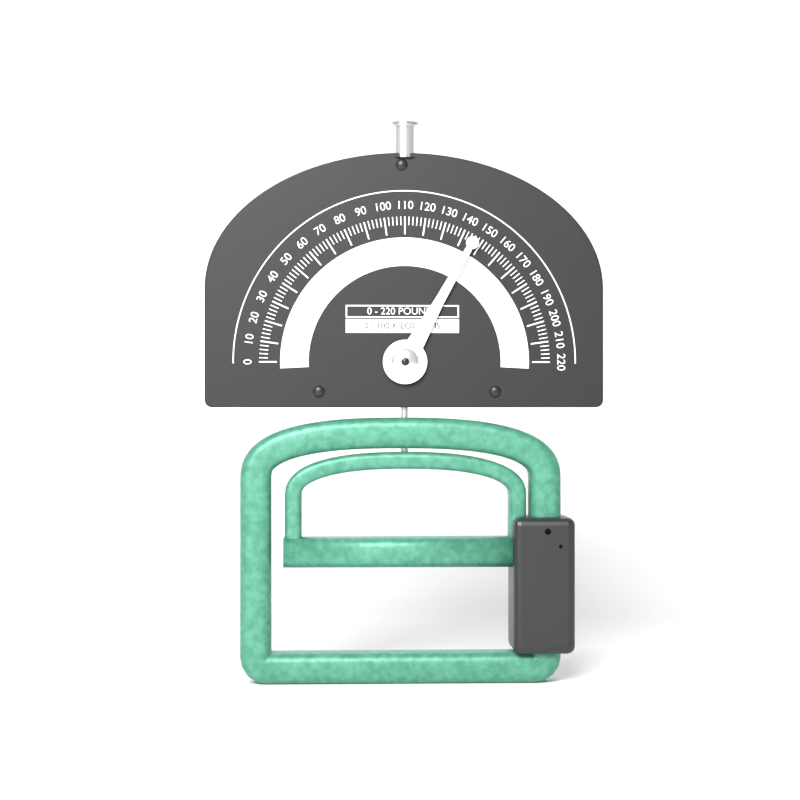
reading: 146 lb
